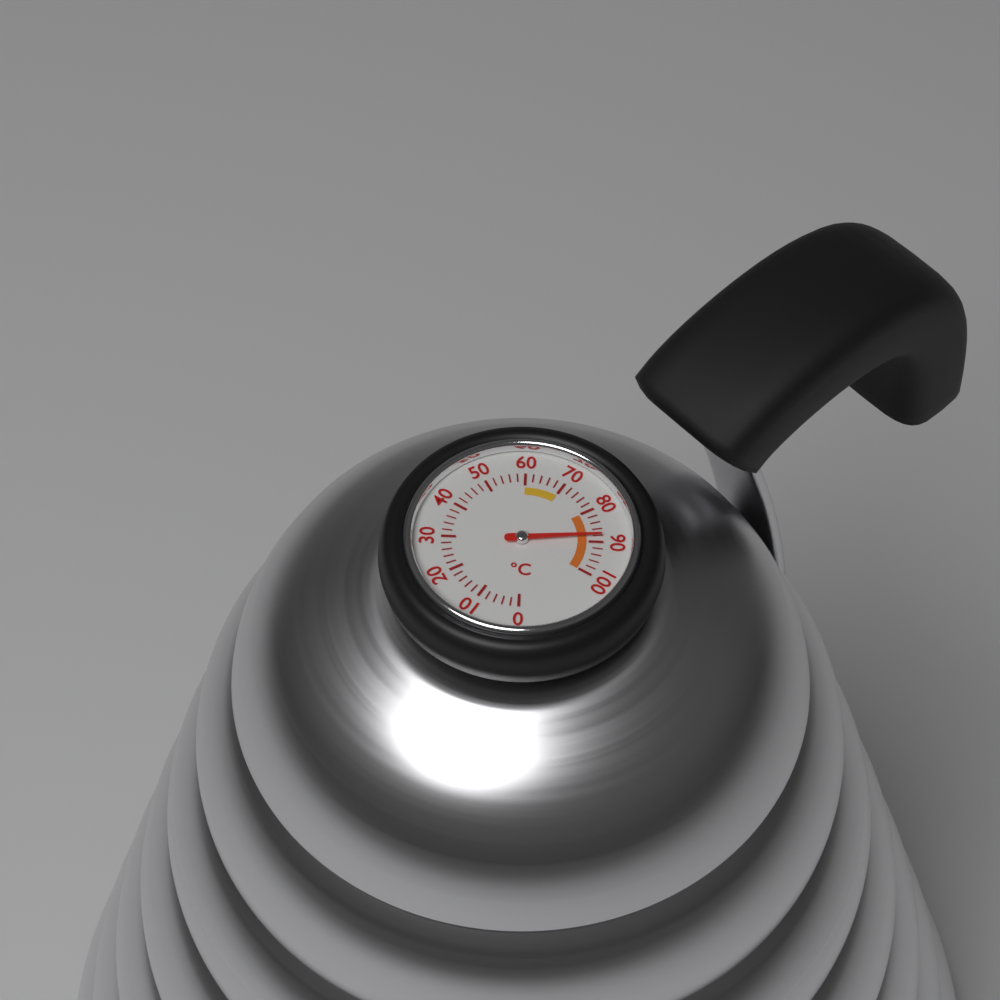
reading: 88 °C
